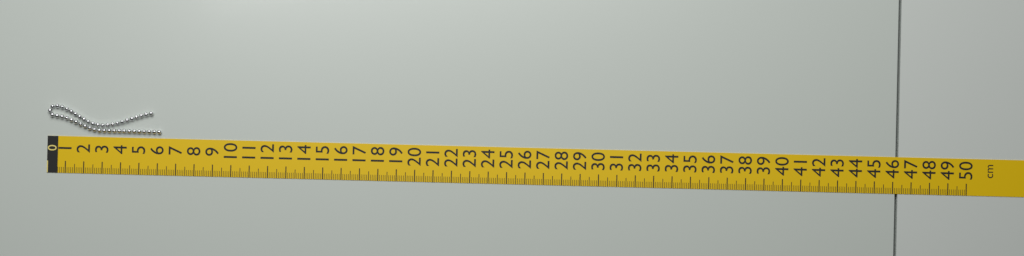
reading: 6.2 cm
